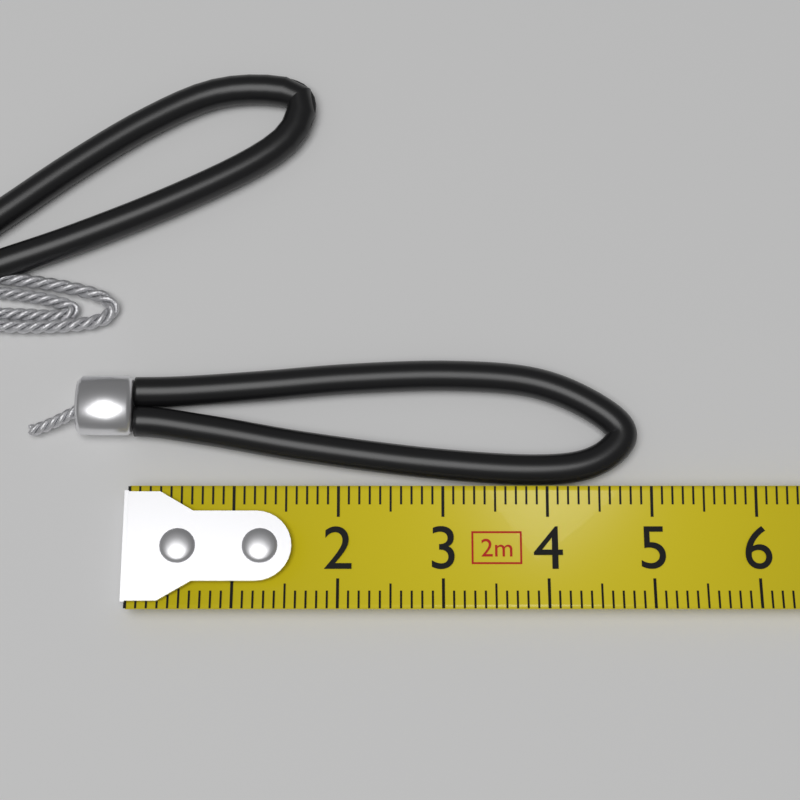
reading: 4.9 cm
